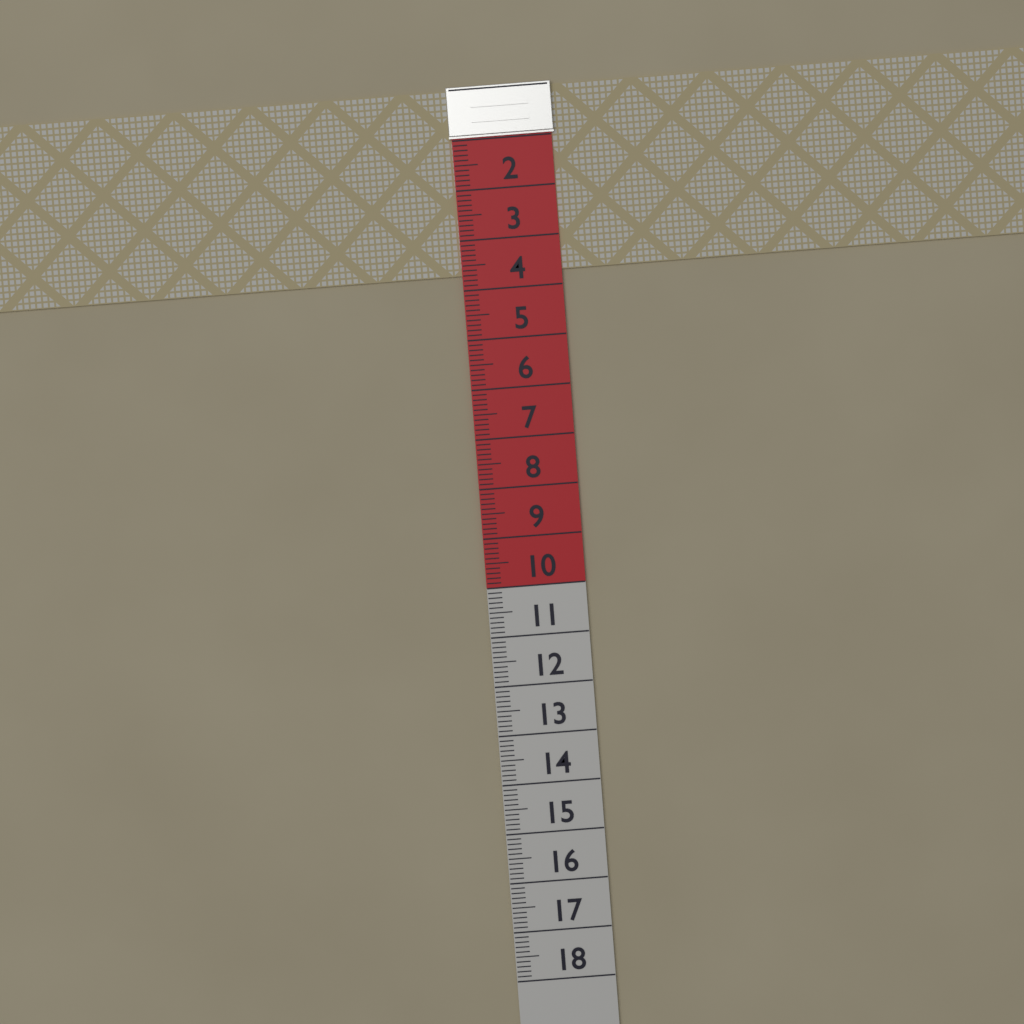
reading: 3.7 (no unit)
